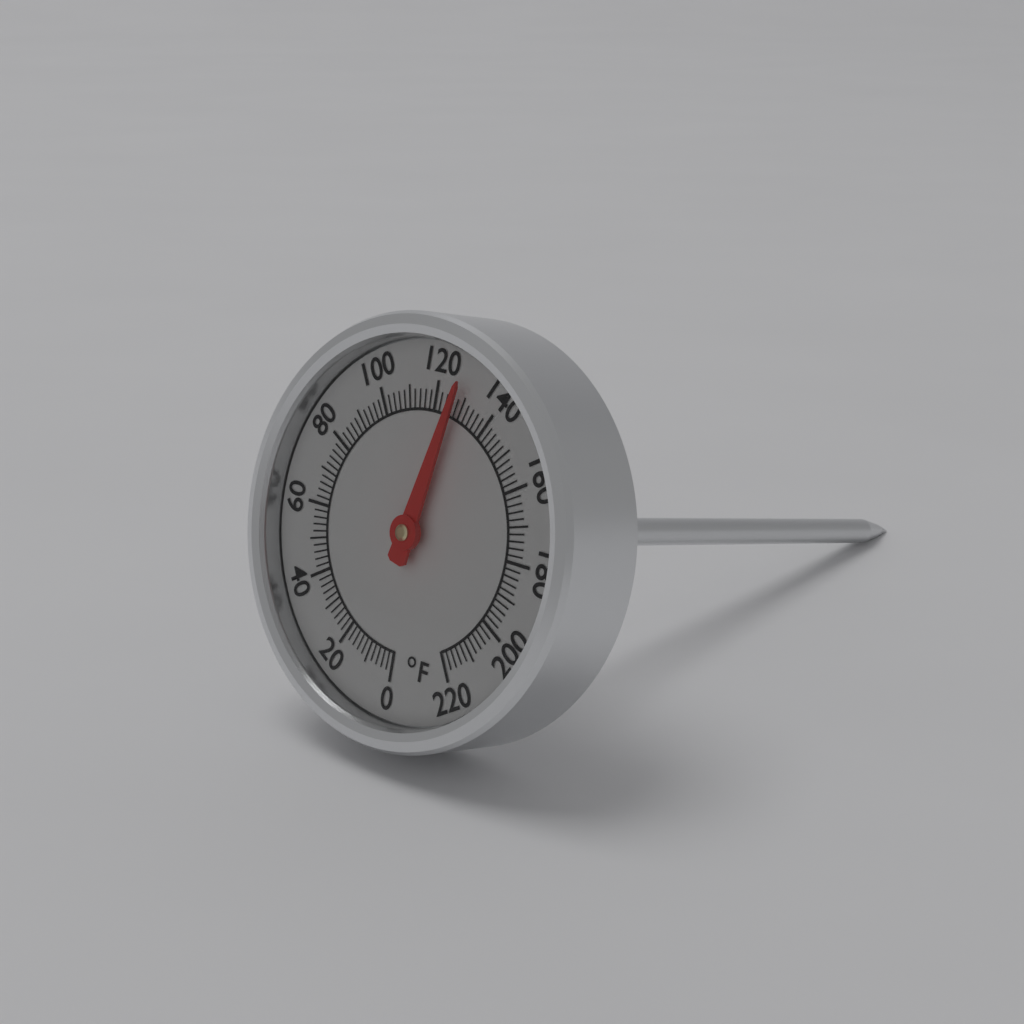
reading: 128 °F
